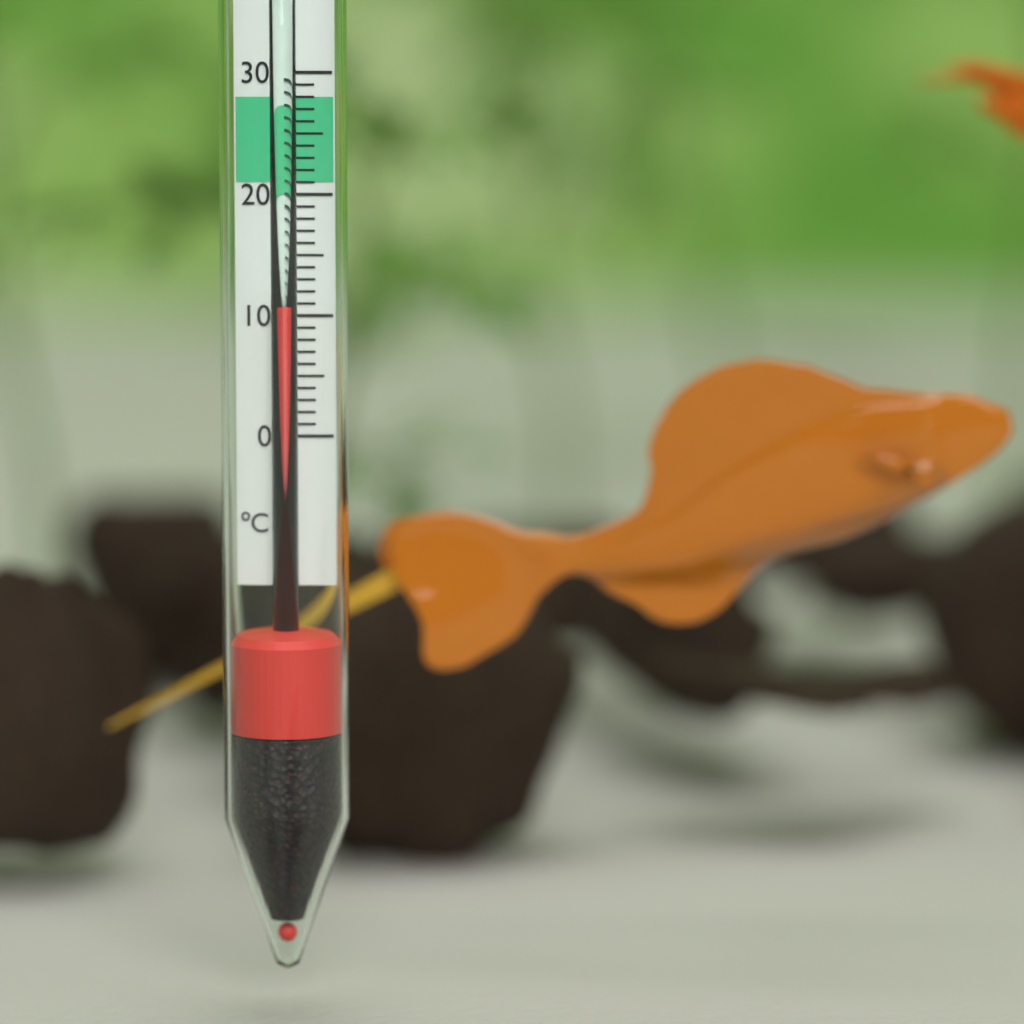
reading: 11 °C
